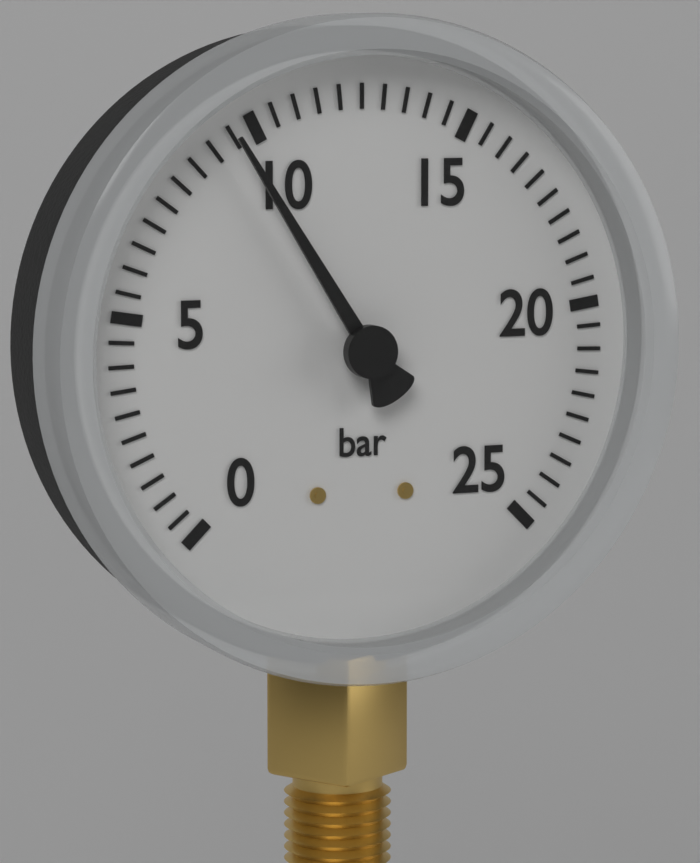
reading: 9.5 bar
